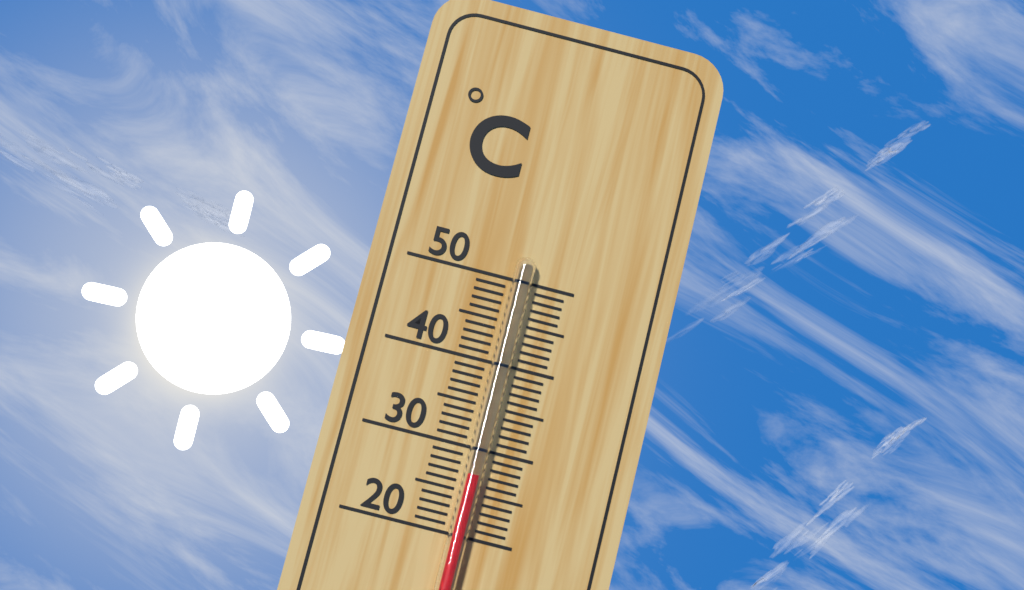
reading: 27 °C
